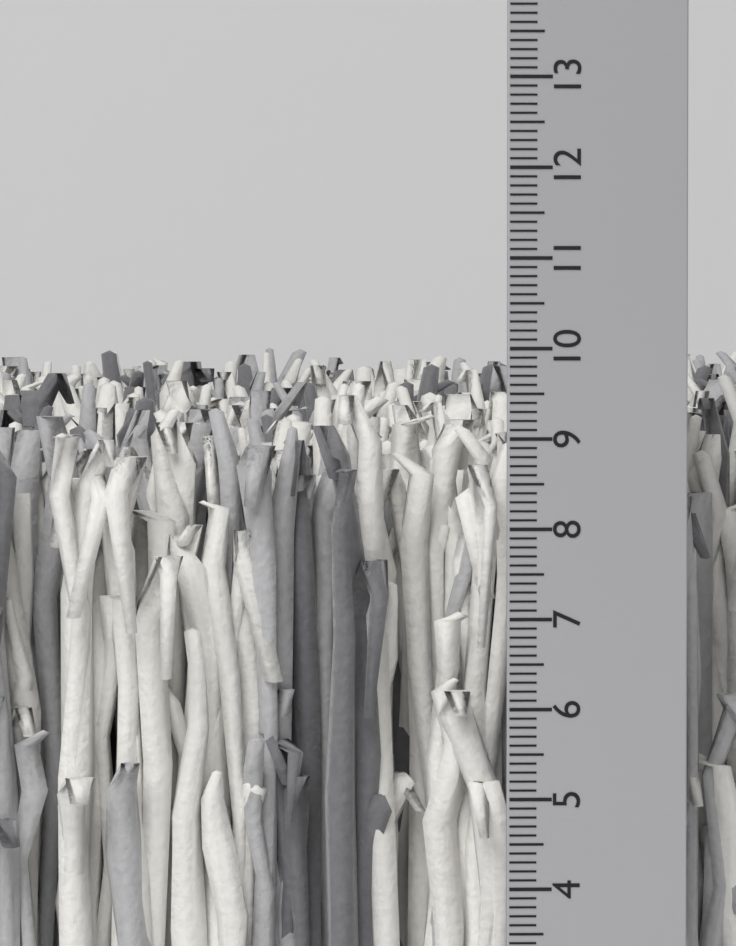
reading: 9.7 cm
